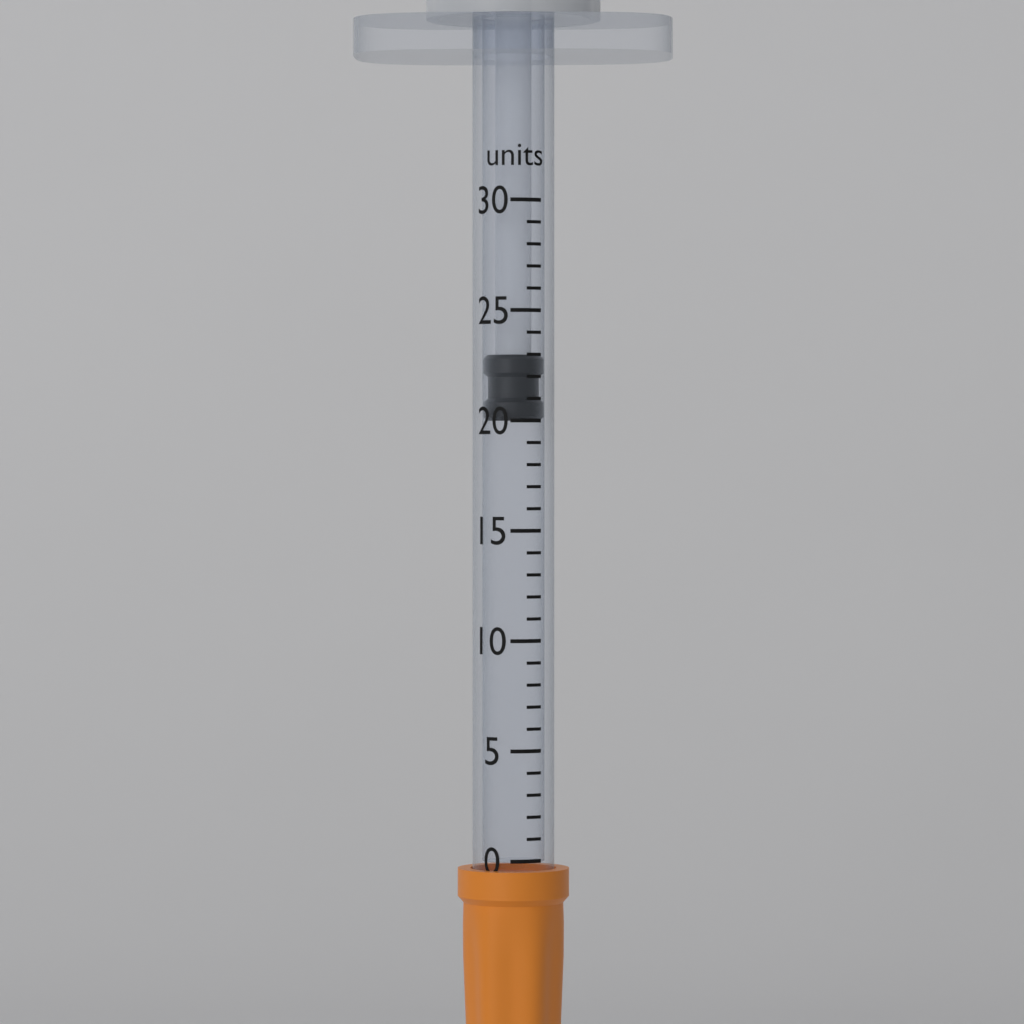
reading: 20 units
